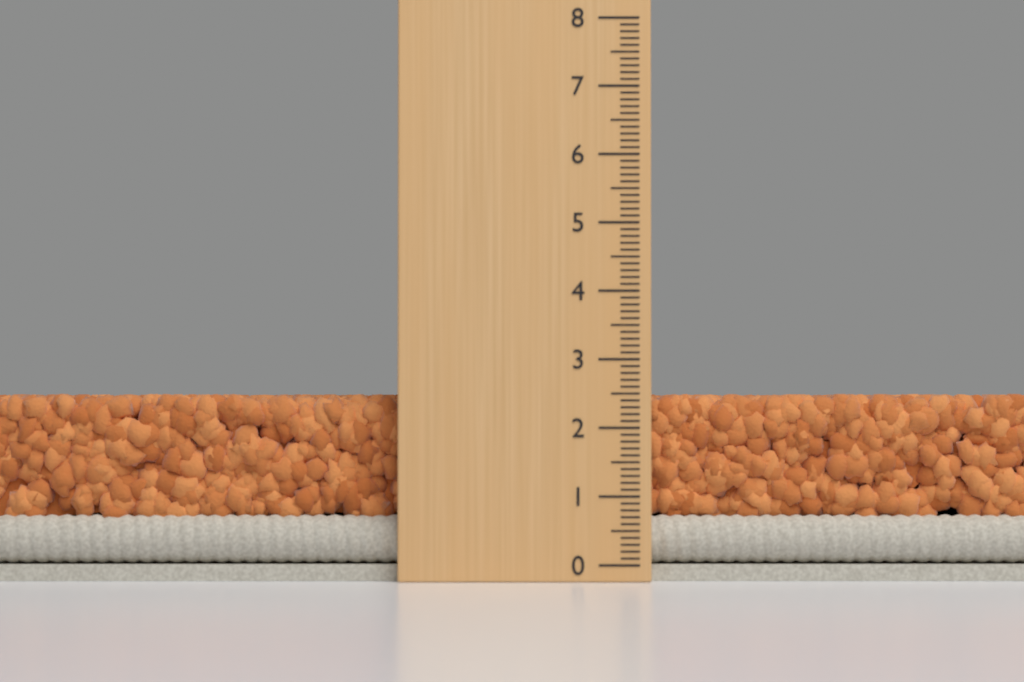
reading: 2.5 (no unit)
